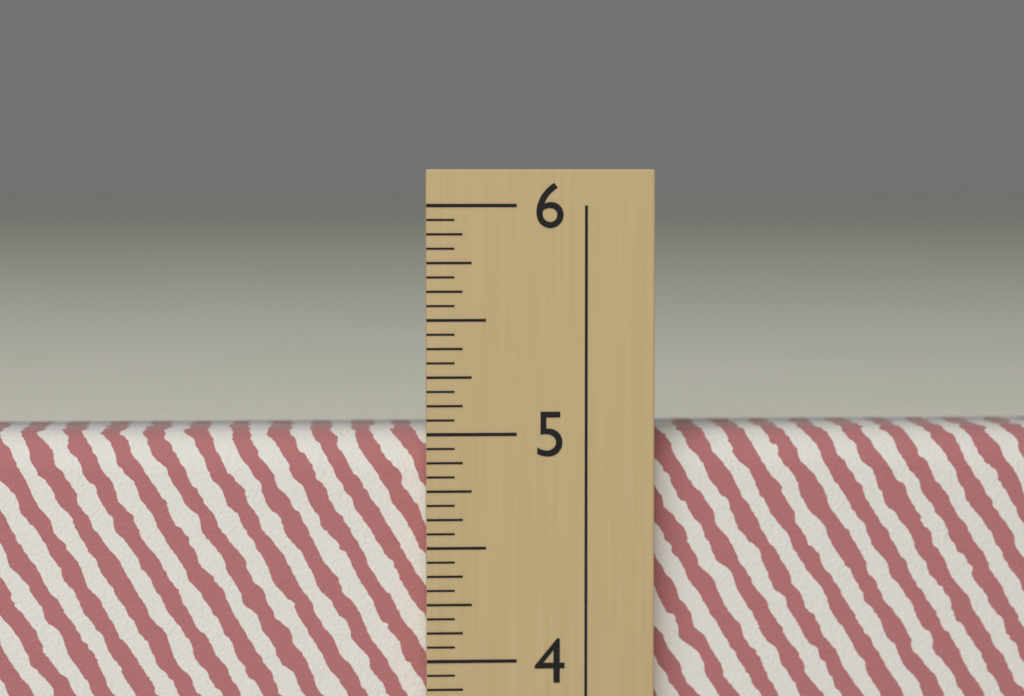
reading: 5.0000 in
